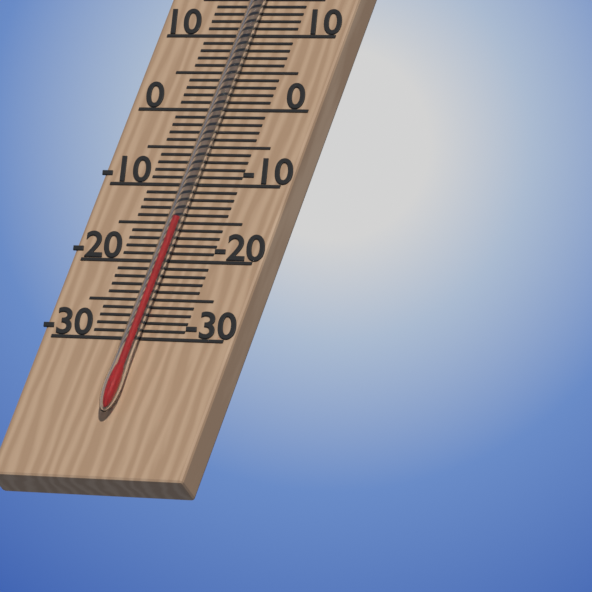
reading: -15 °C
